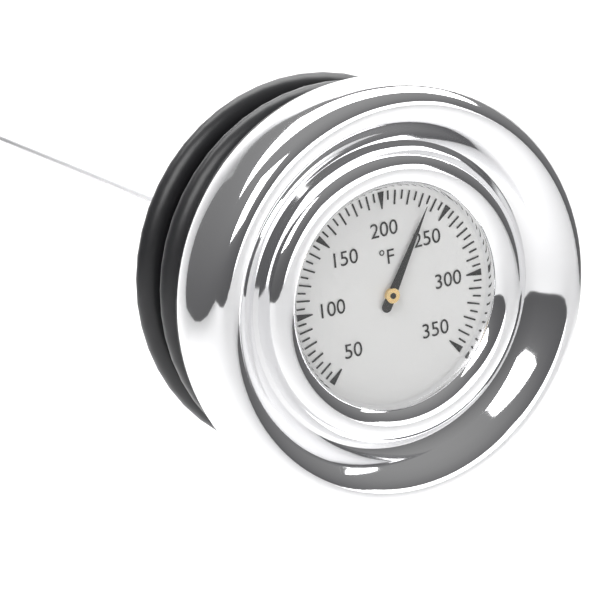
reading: 235 °F
